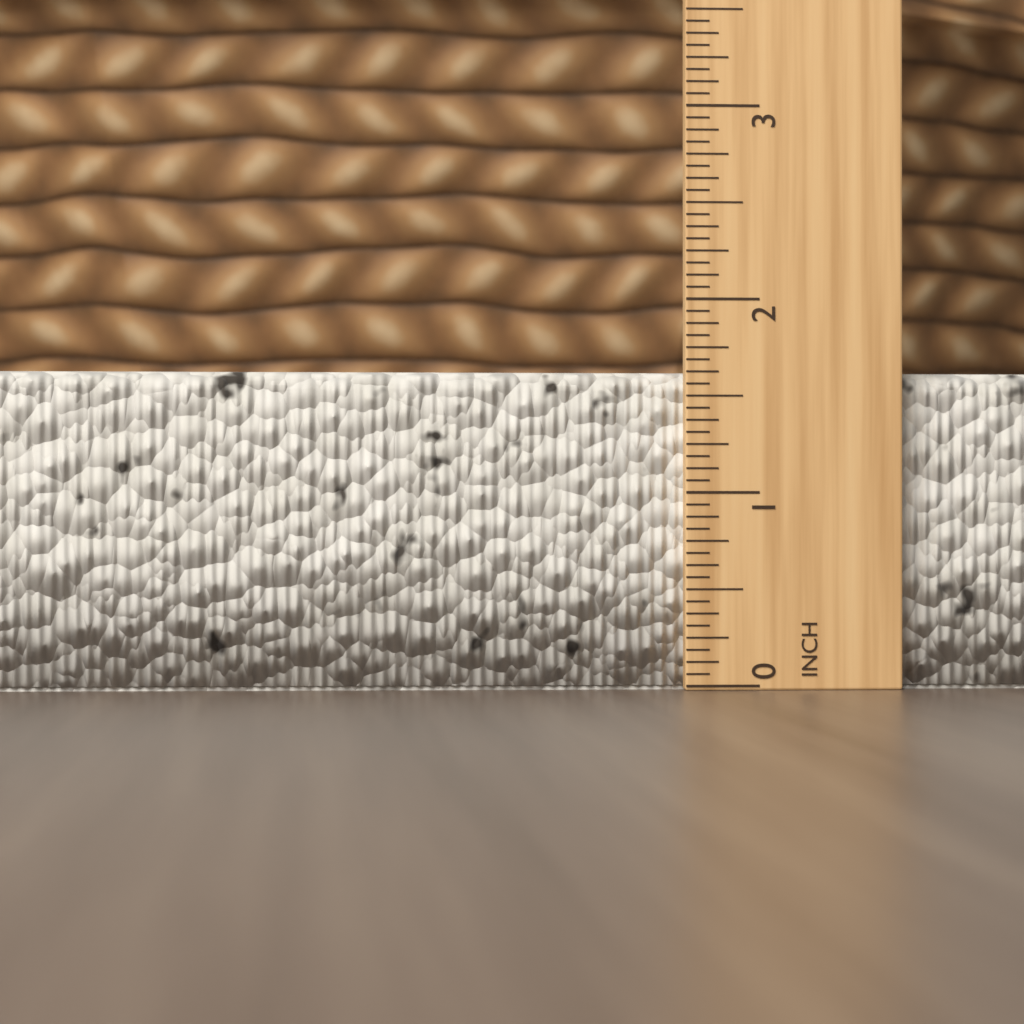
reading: 1.6250 in
